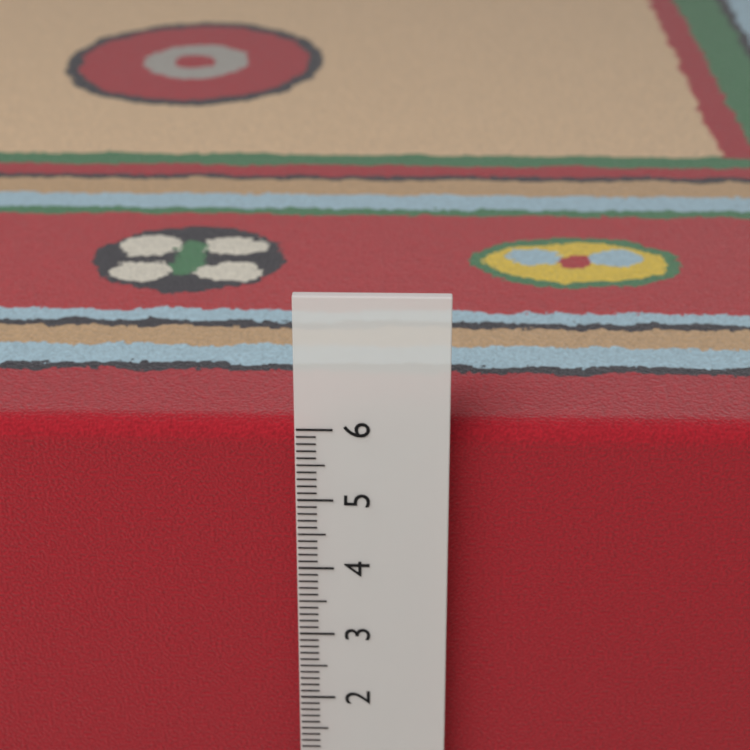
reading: 5.9 cm
